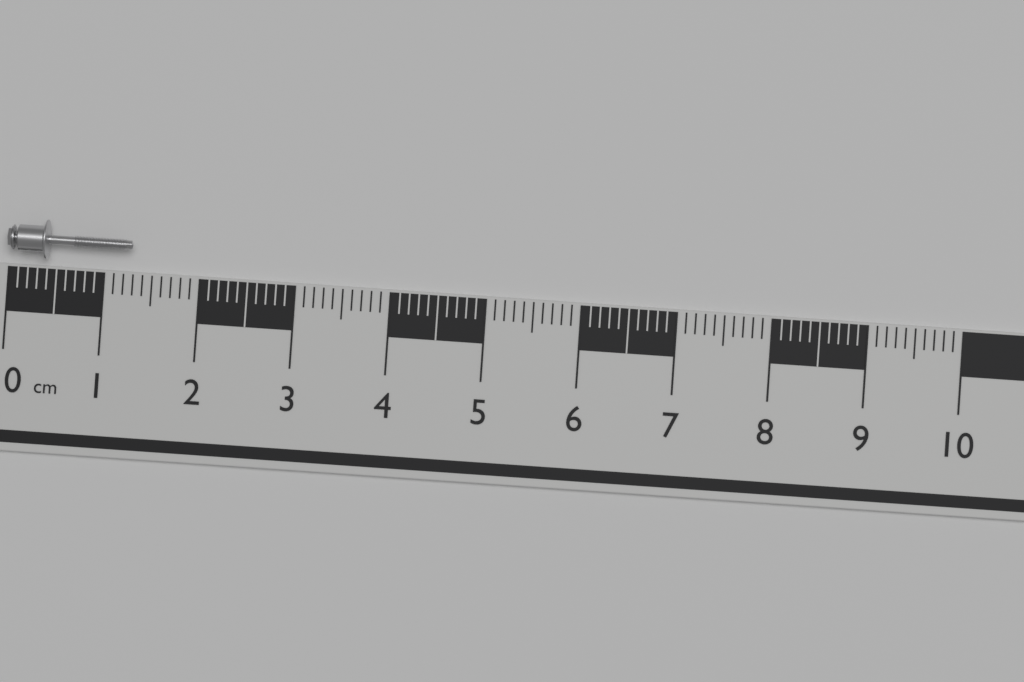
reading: 1.3 cm
